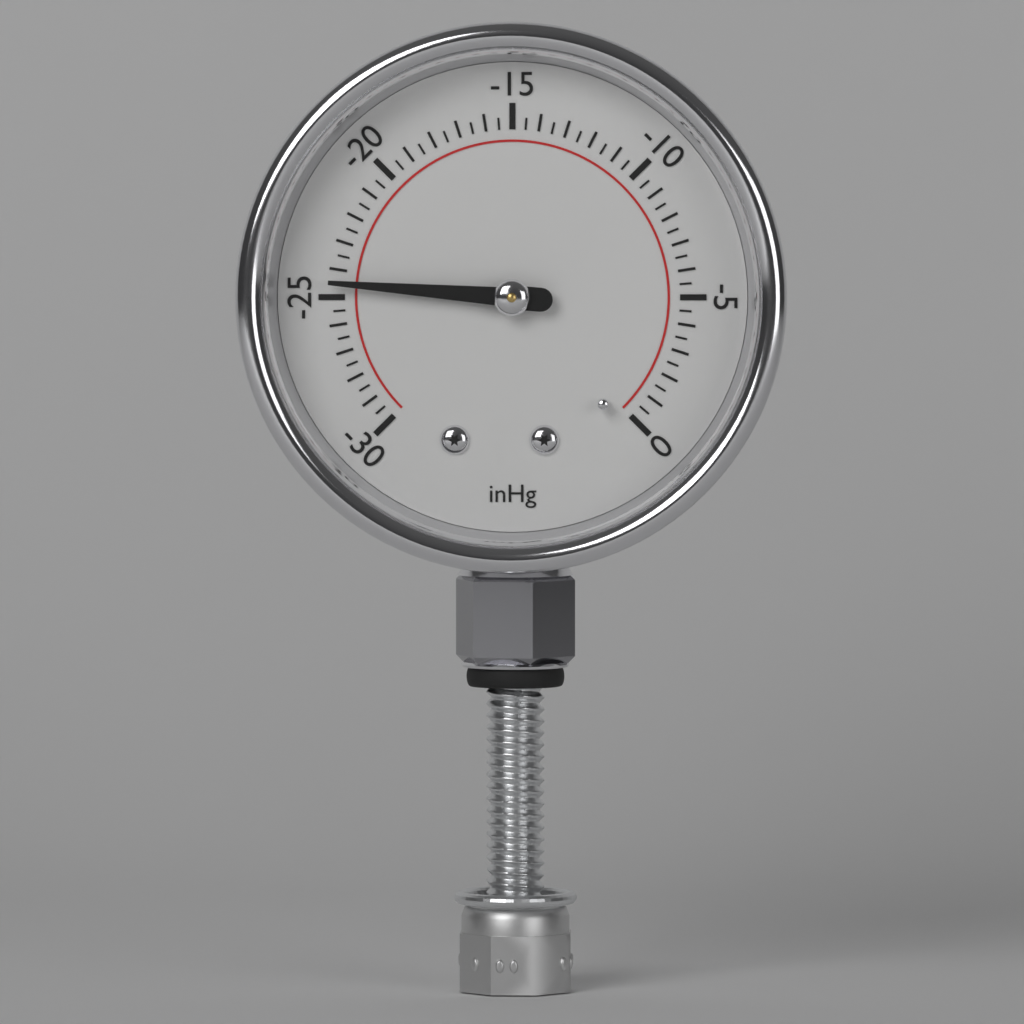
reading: -24.5 inHg
